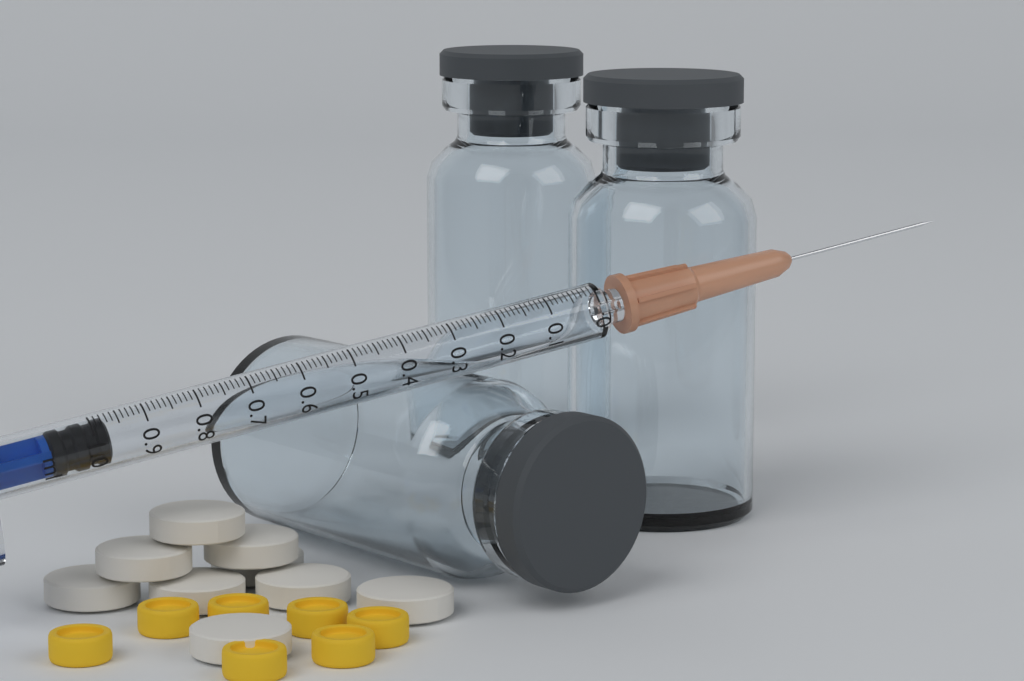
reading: 0.97 ml
